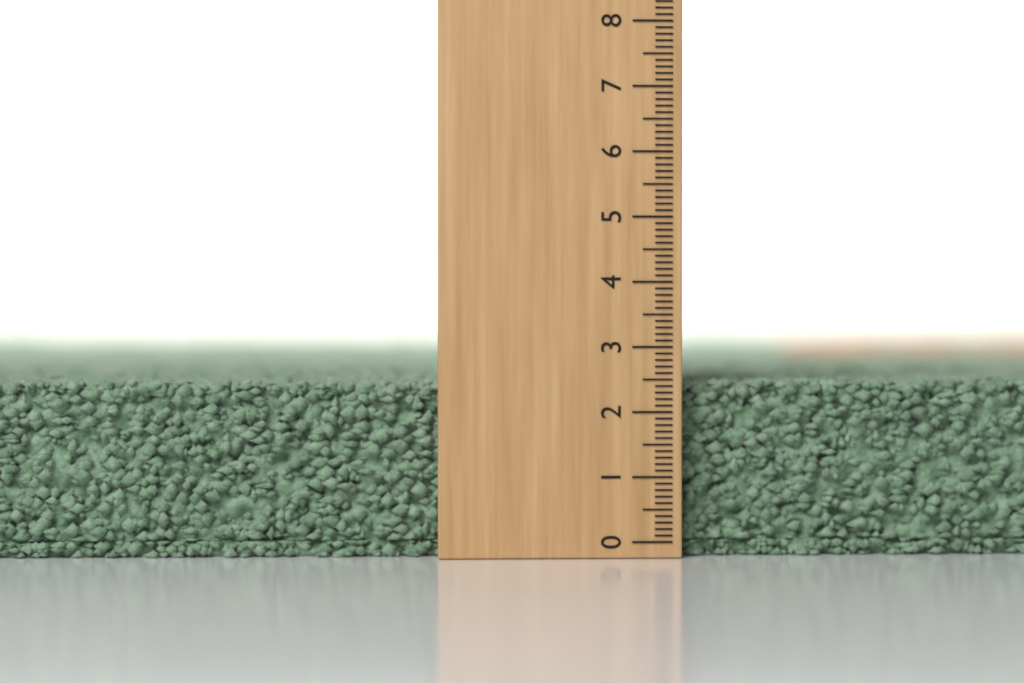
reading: 2.5 (no unit)
